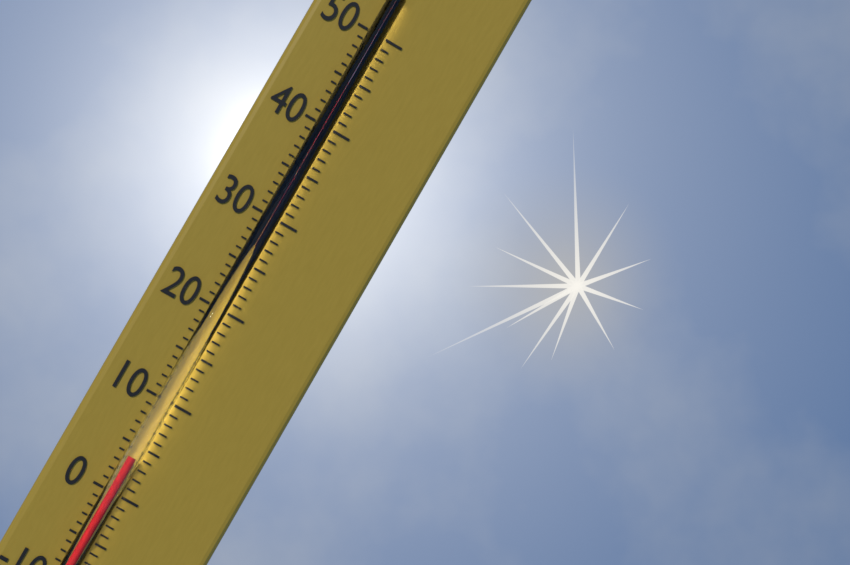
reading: 4 °C
